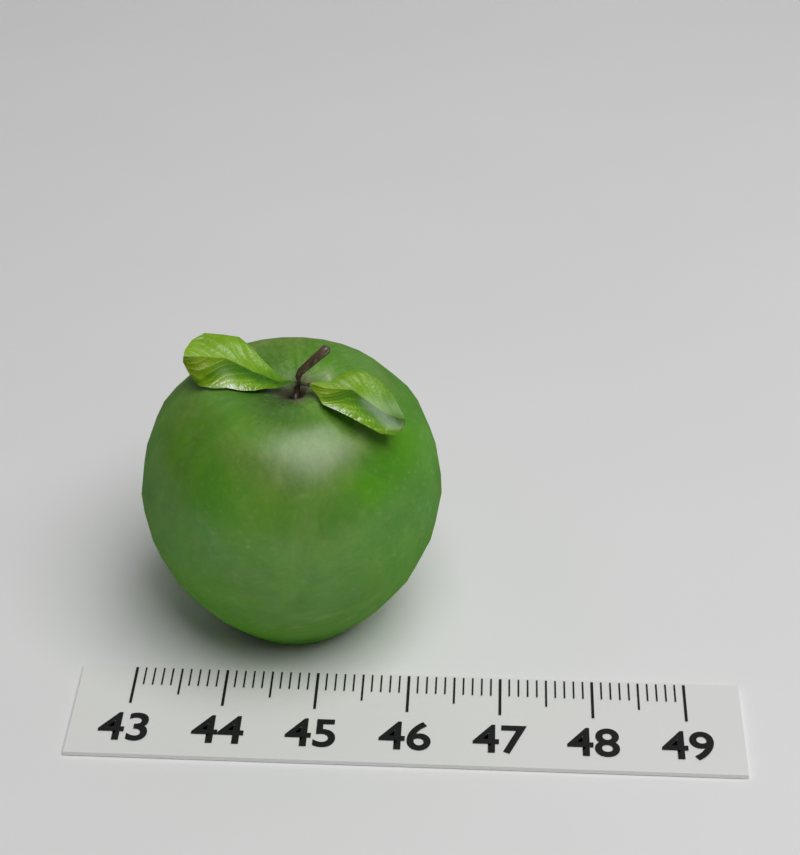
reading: 46.3 (no unit)
